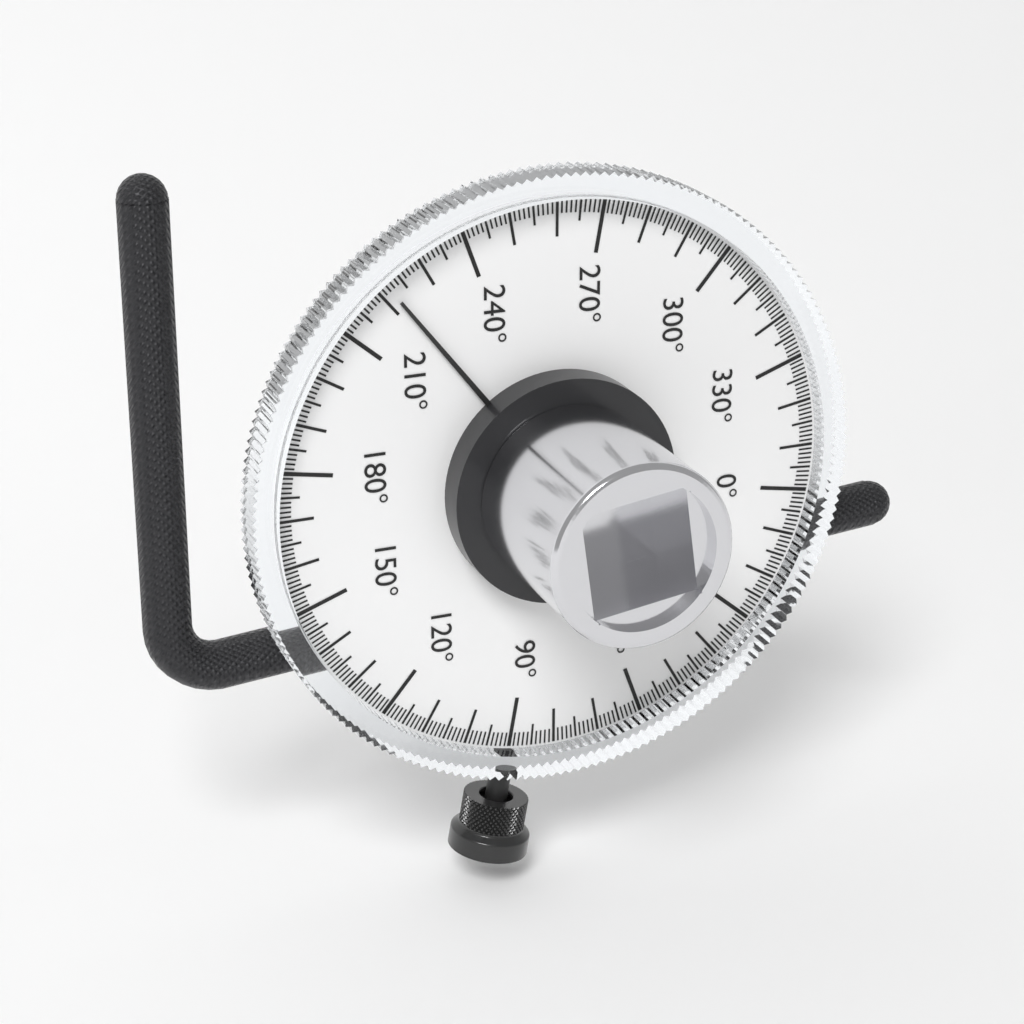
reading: 222 °
